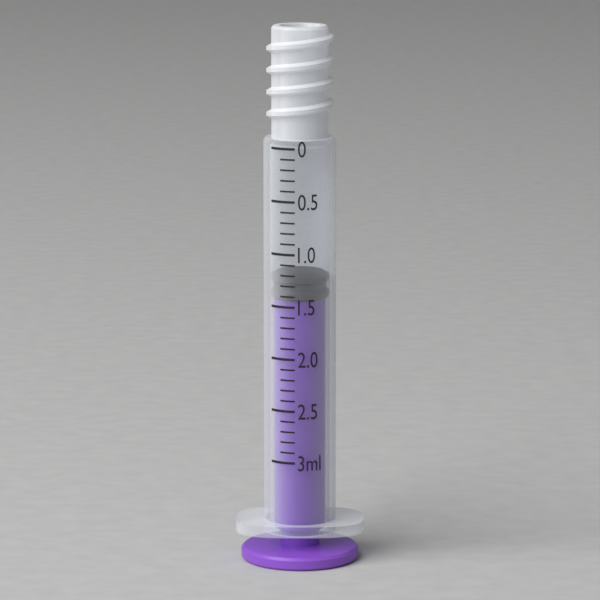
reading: 1.2 ml
